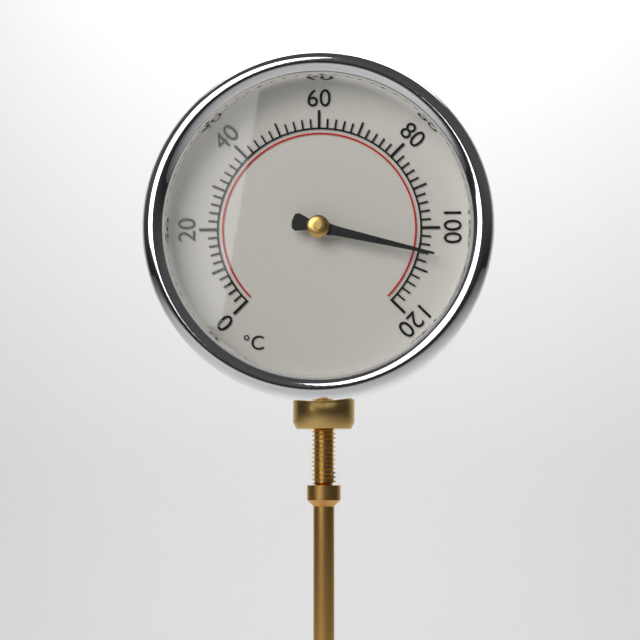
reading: 106 °C
